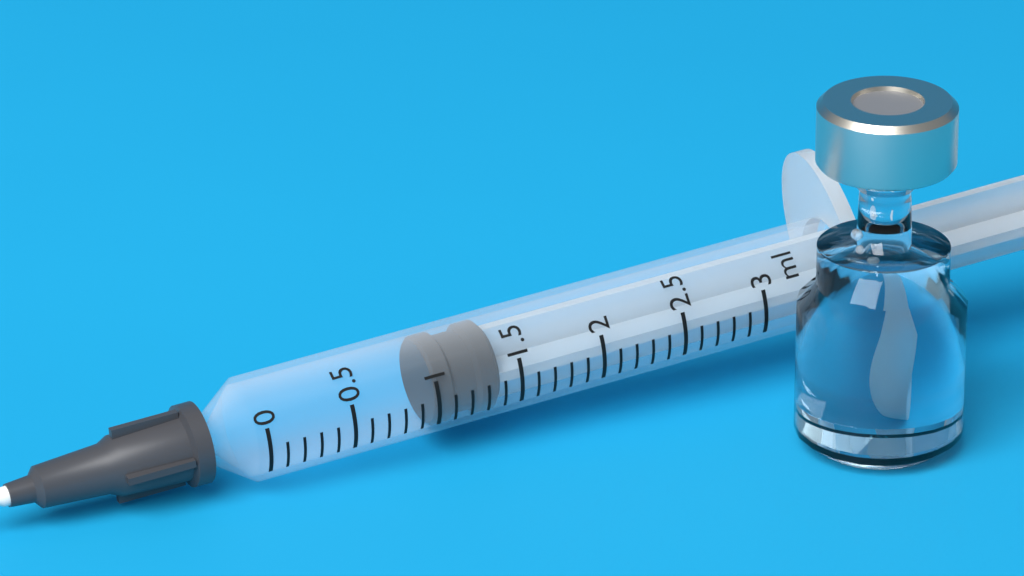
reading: 1.0 ml
